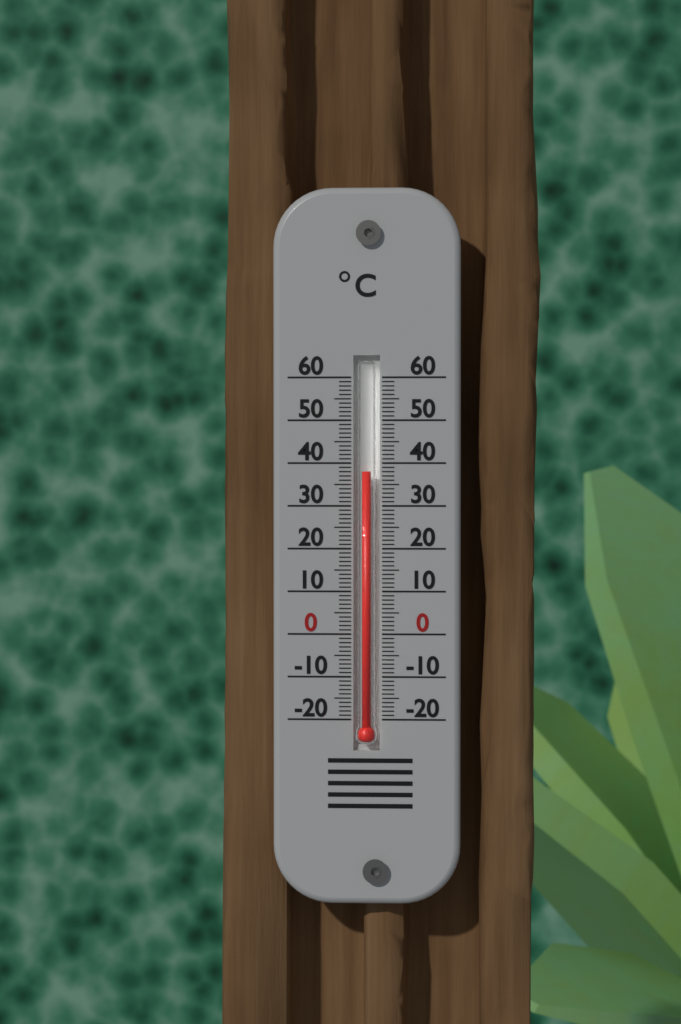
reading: 38 °C
